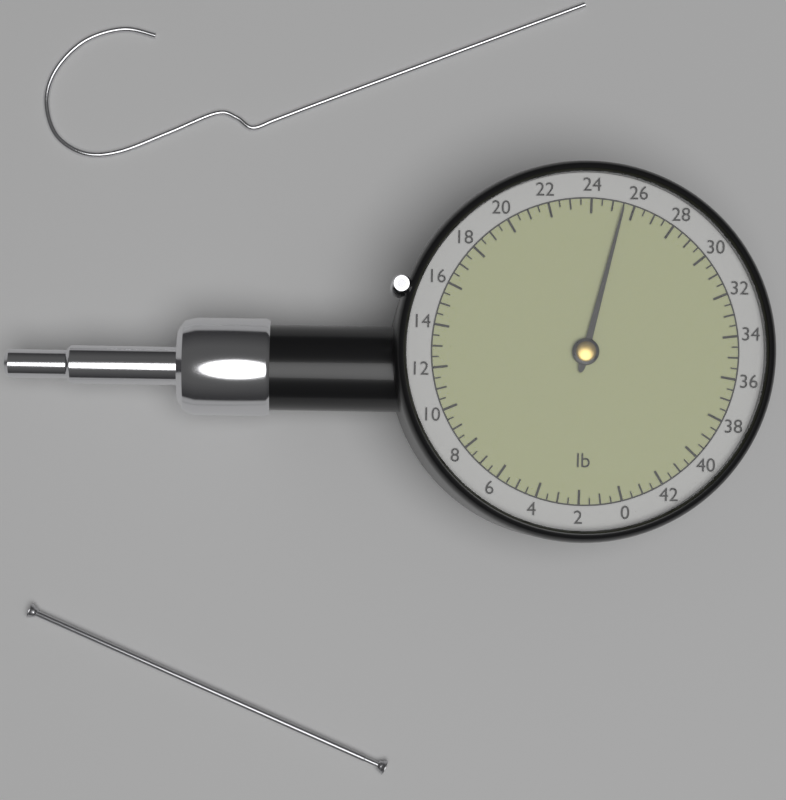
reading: 25.5 lb
